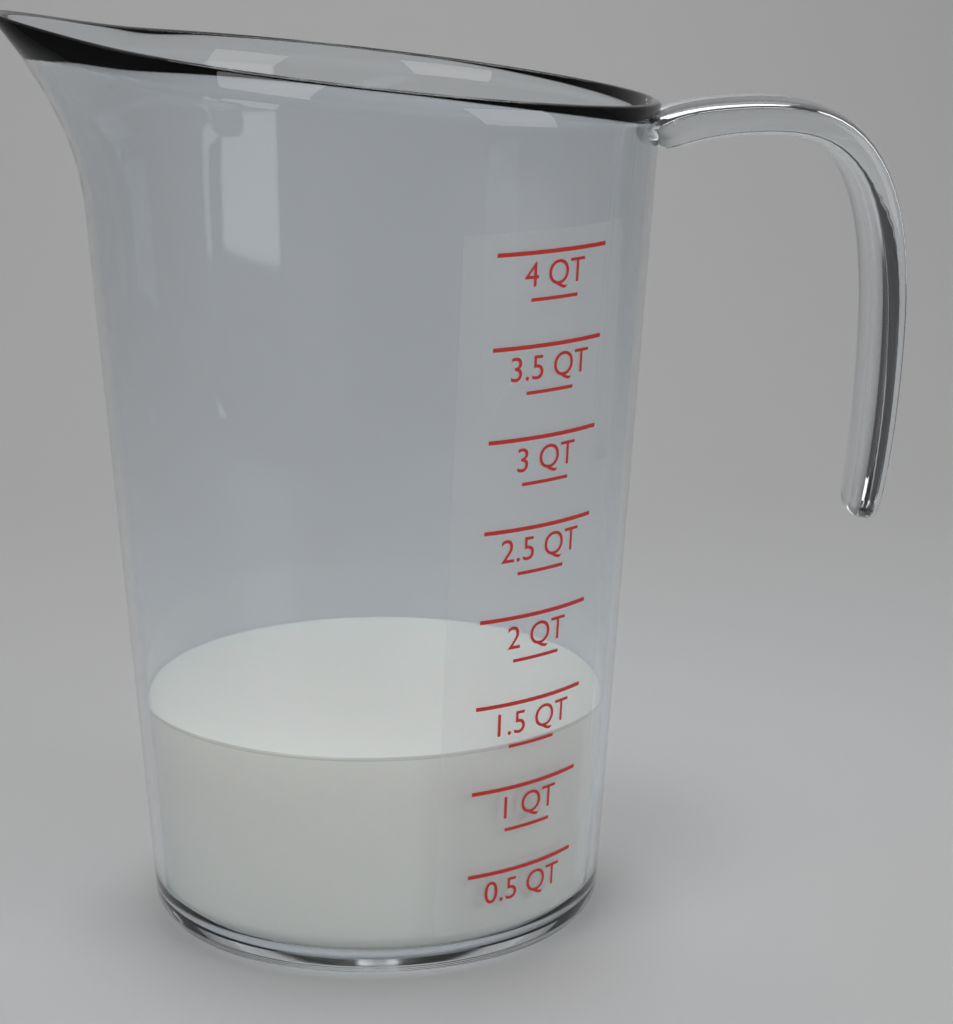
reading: 1.25 QT
